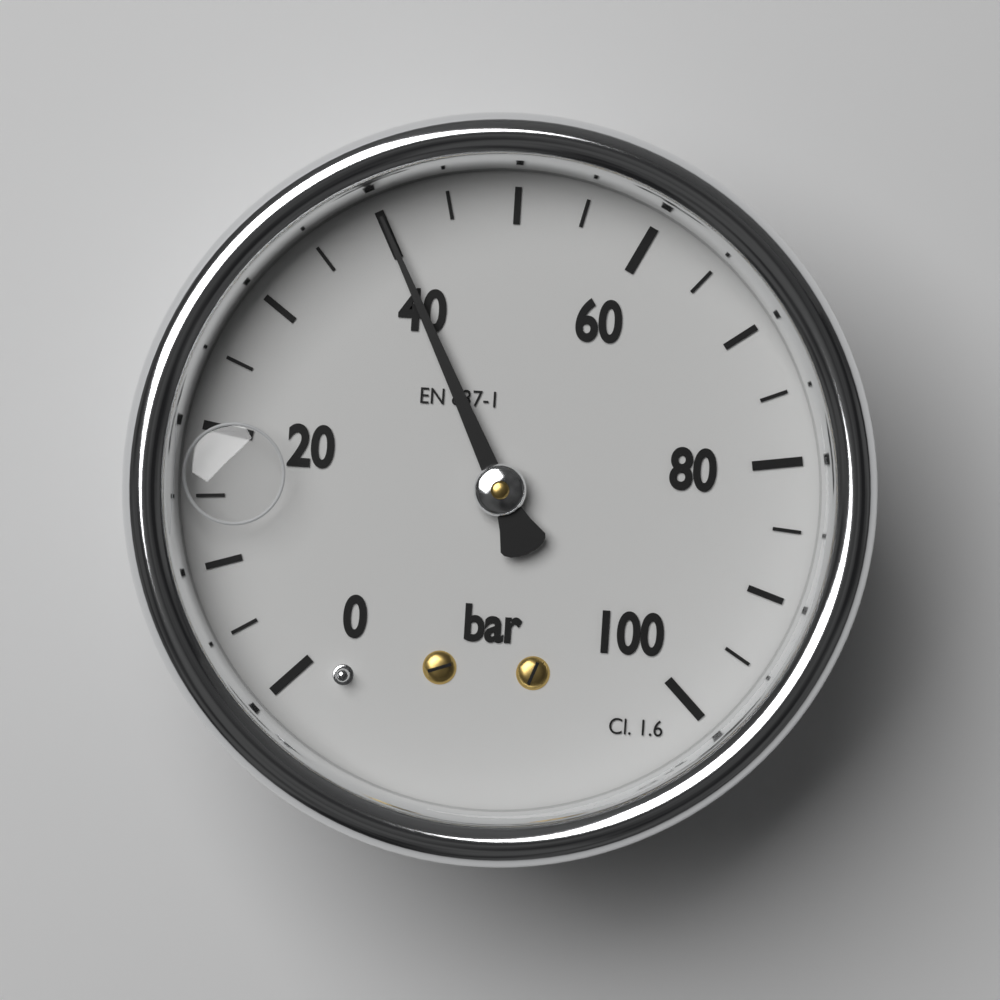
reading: 40 bar
